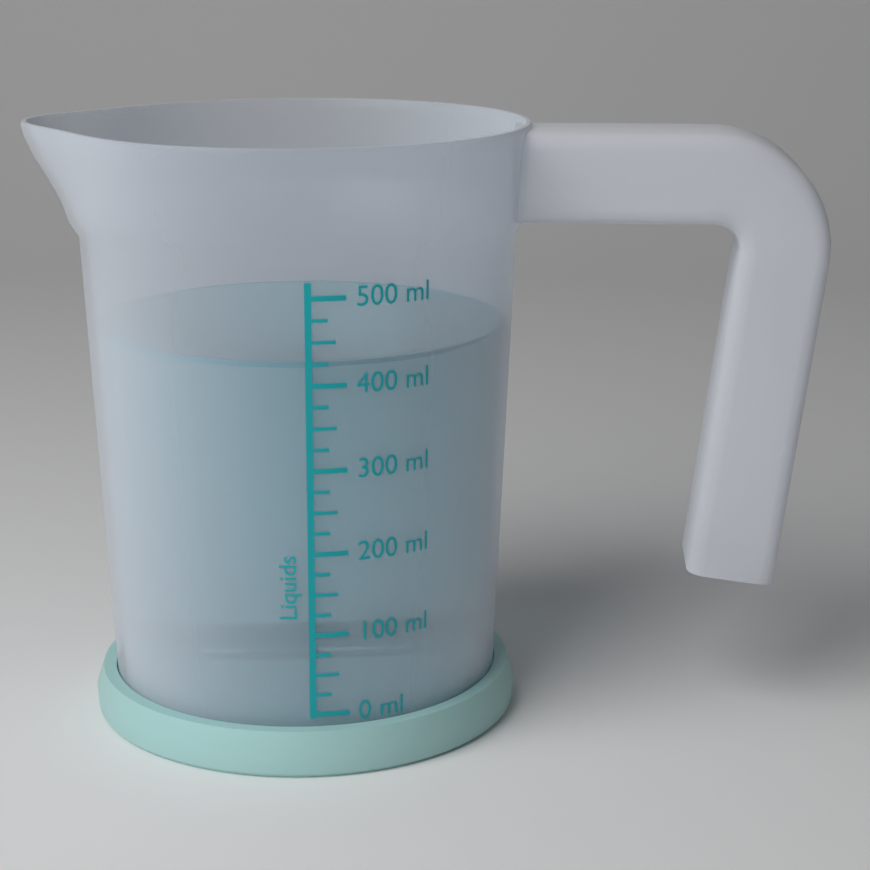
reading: 425 ml
